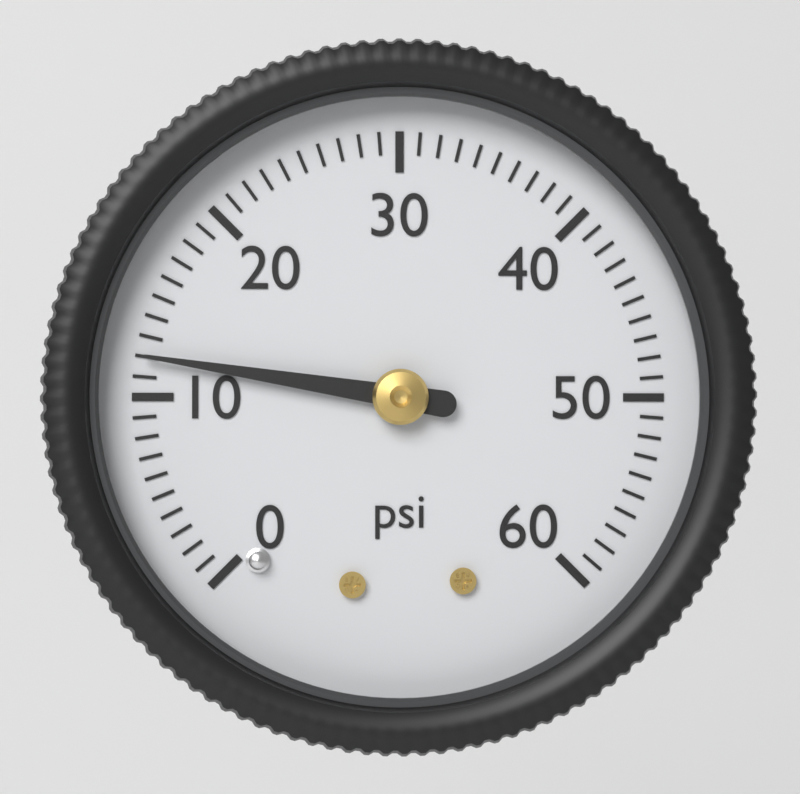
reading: 12 psi
